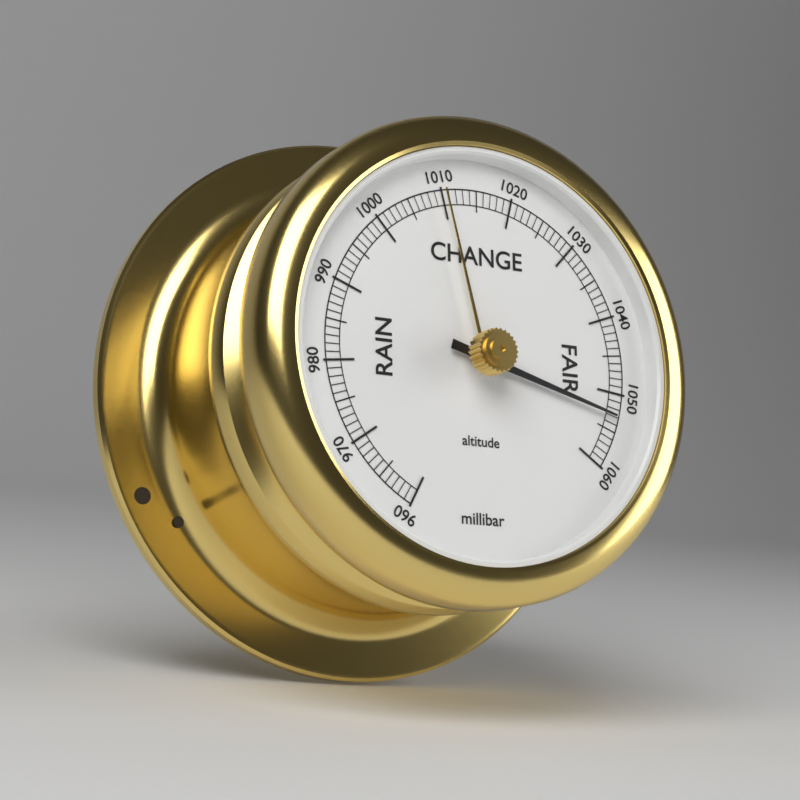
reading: 1053 millibar
